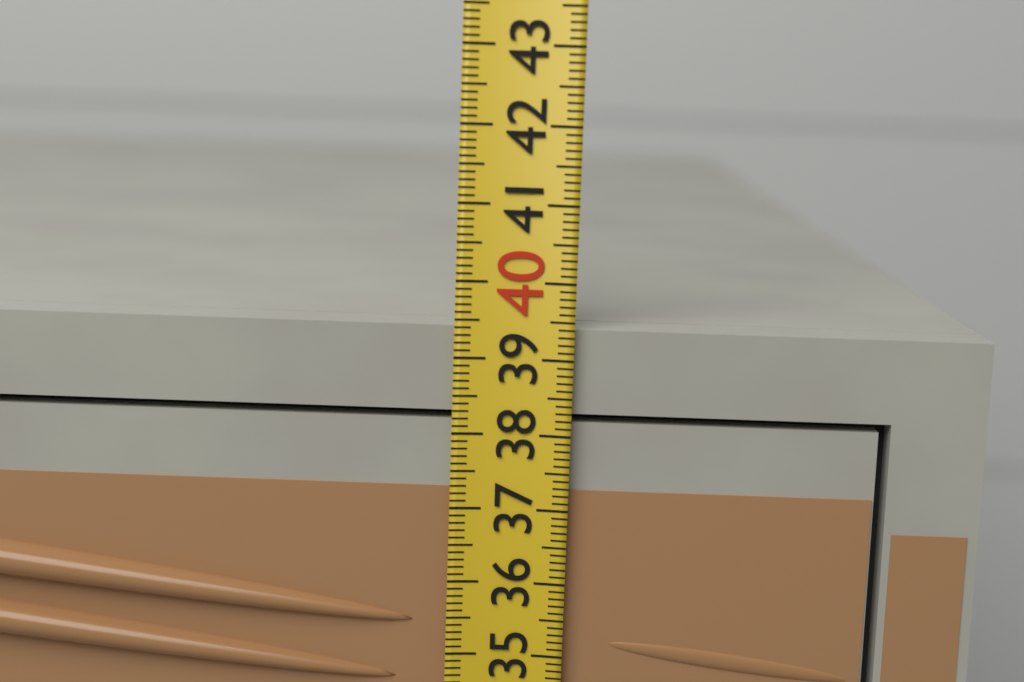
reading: 39.4 (no unit)
